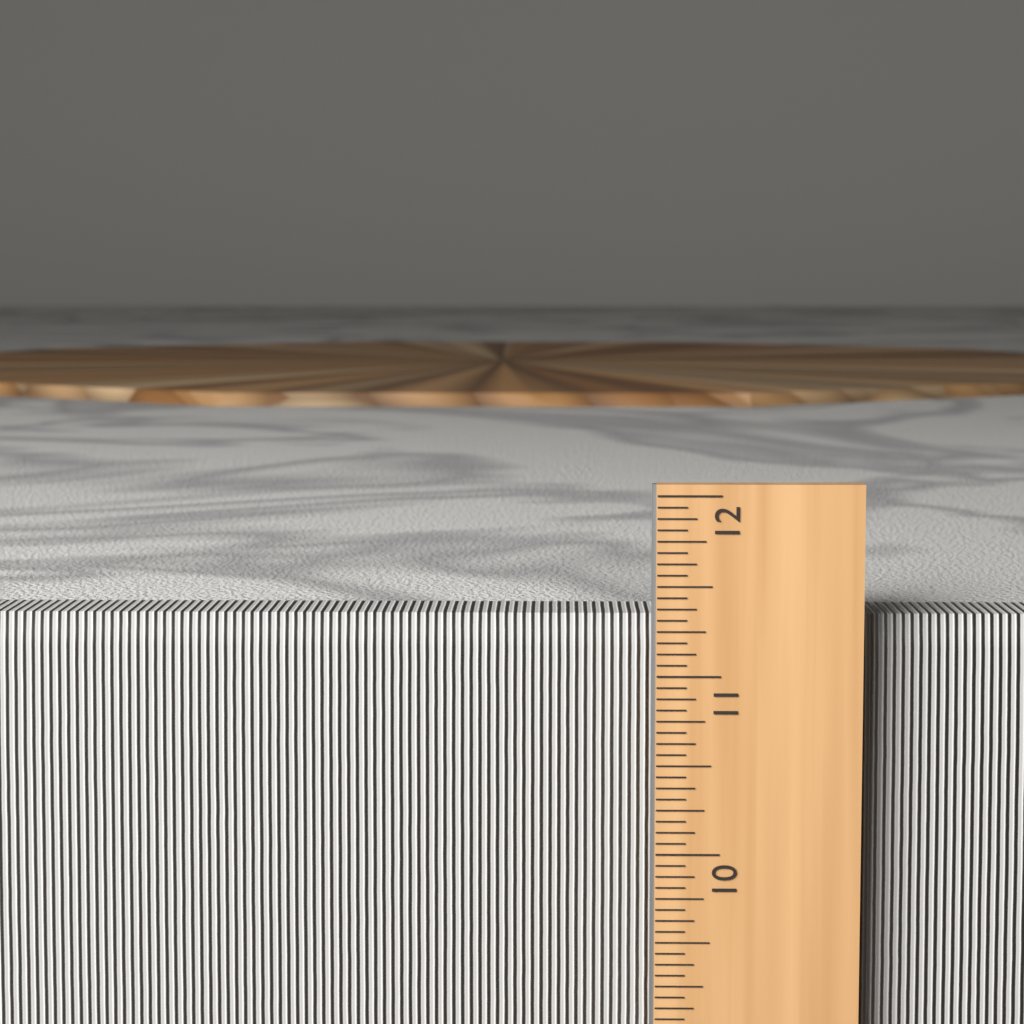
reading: 11.3125 in
